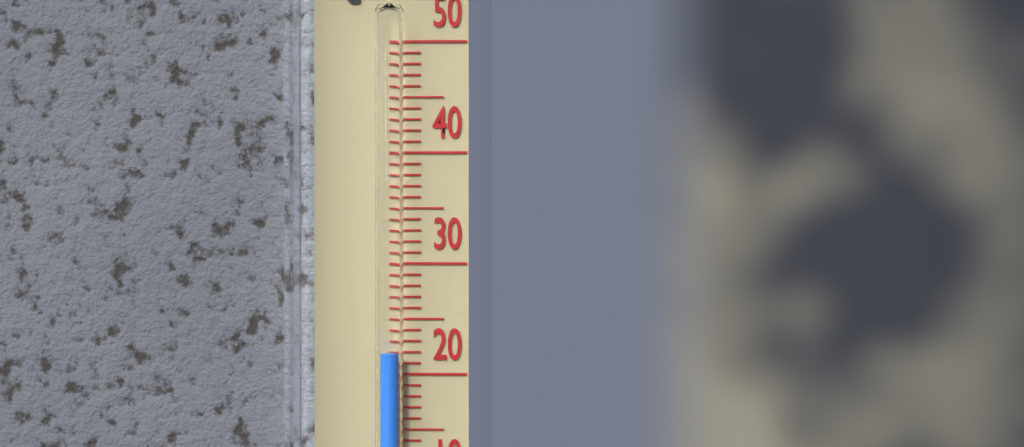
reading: 22 °C
